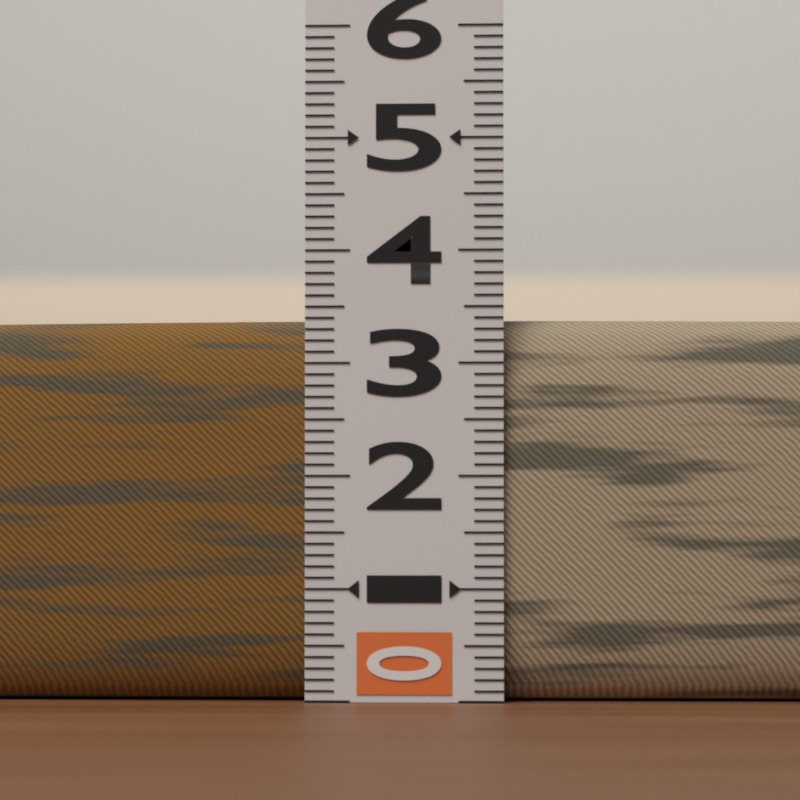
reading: 3.4 (no unit)
